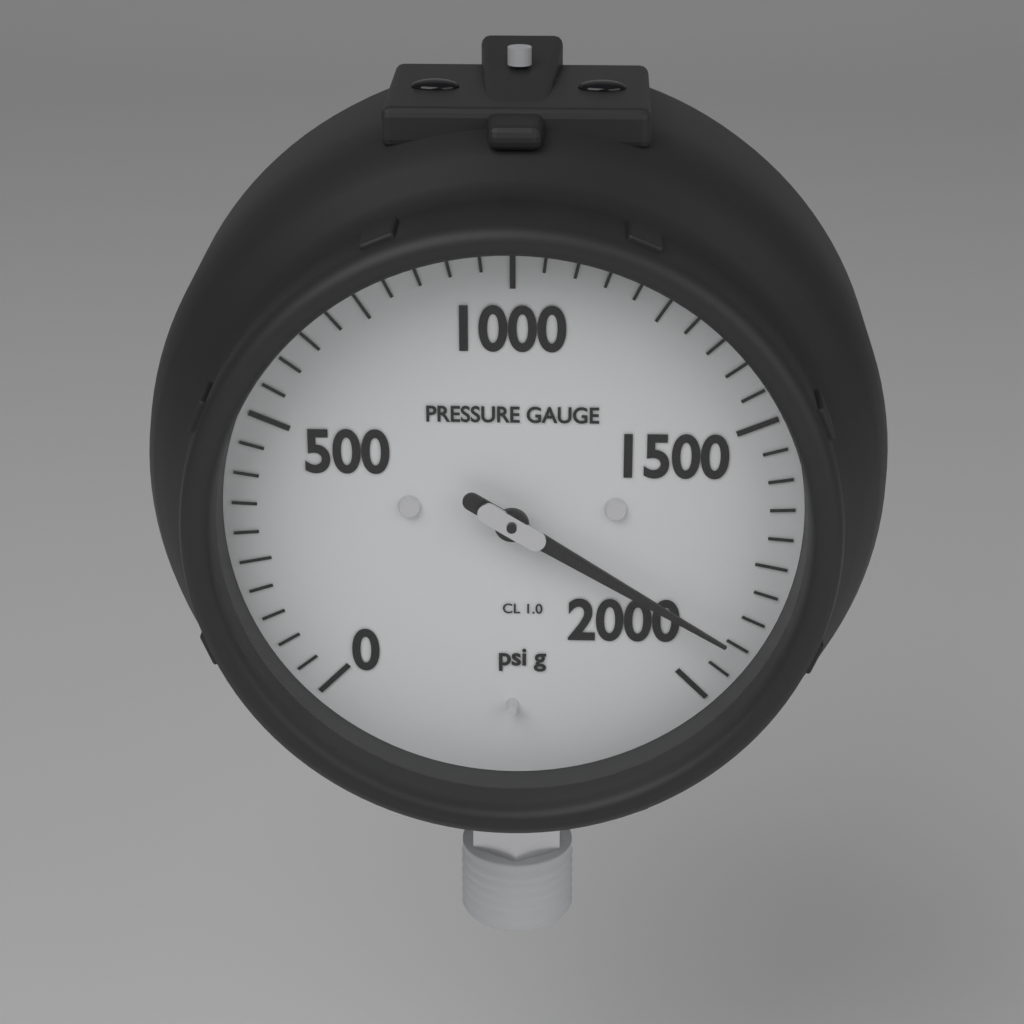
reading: 1900 psi
